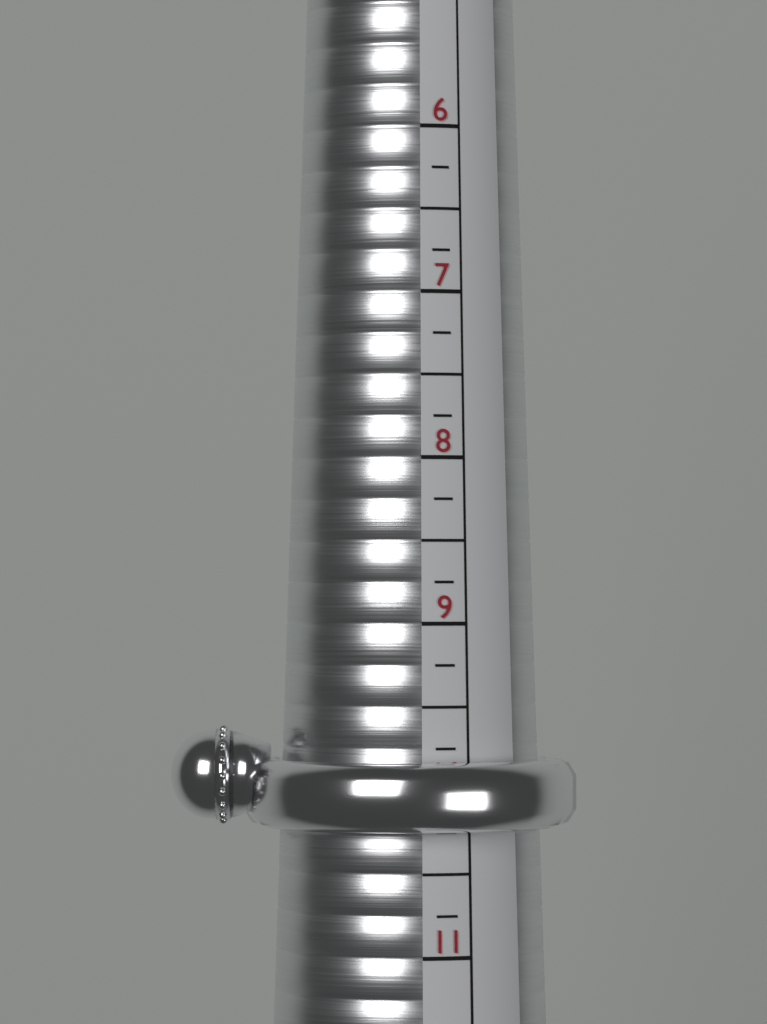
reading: 10.25 (no unit)
